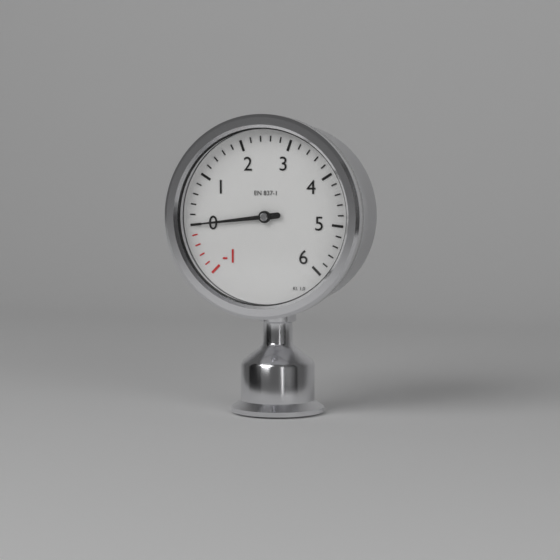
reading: 0.0 (no unit)
